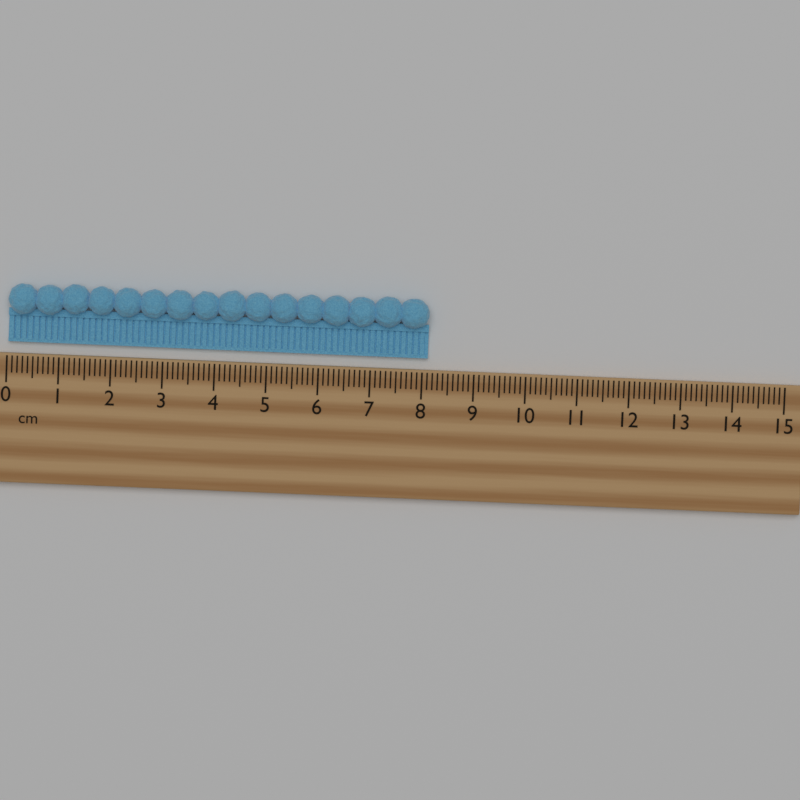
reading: 8.1 cm
